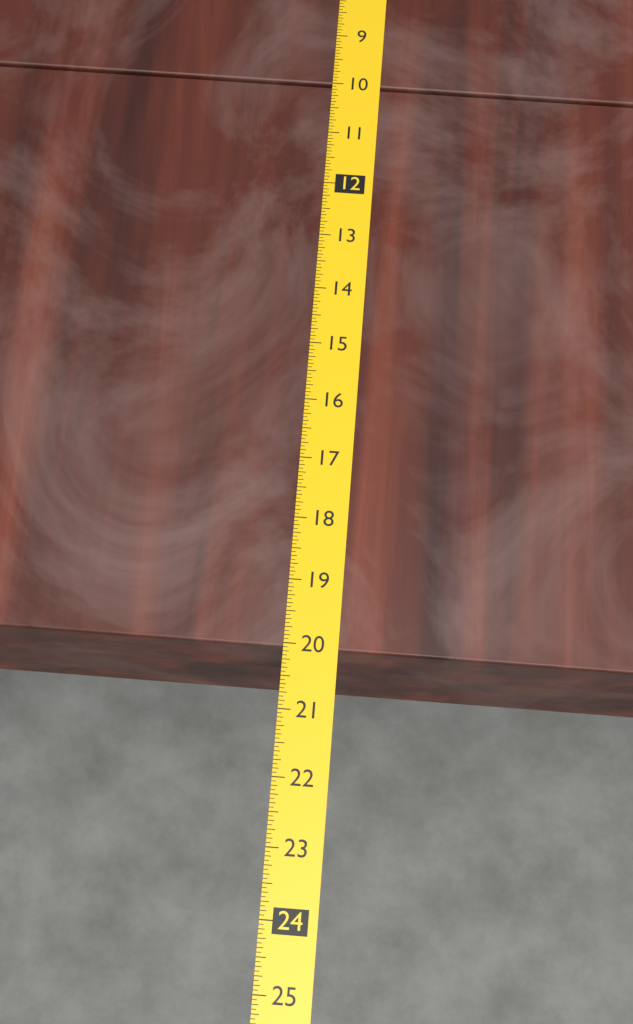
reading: 20.0625 (no unit)
